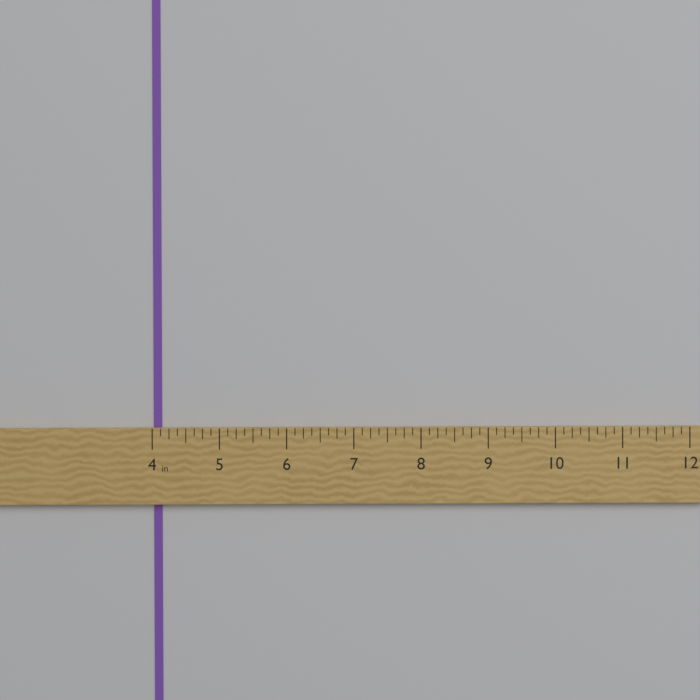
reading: 4.125 in
